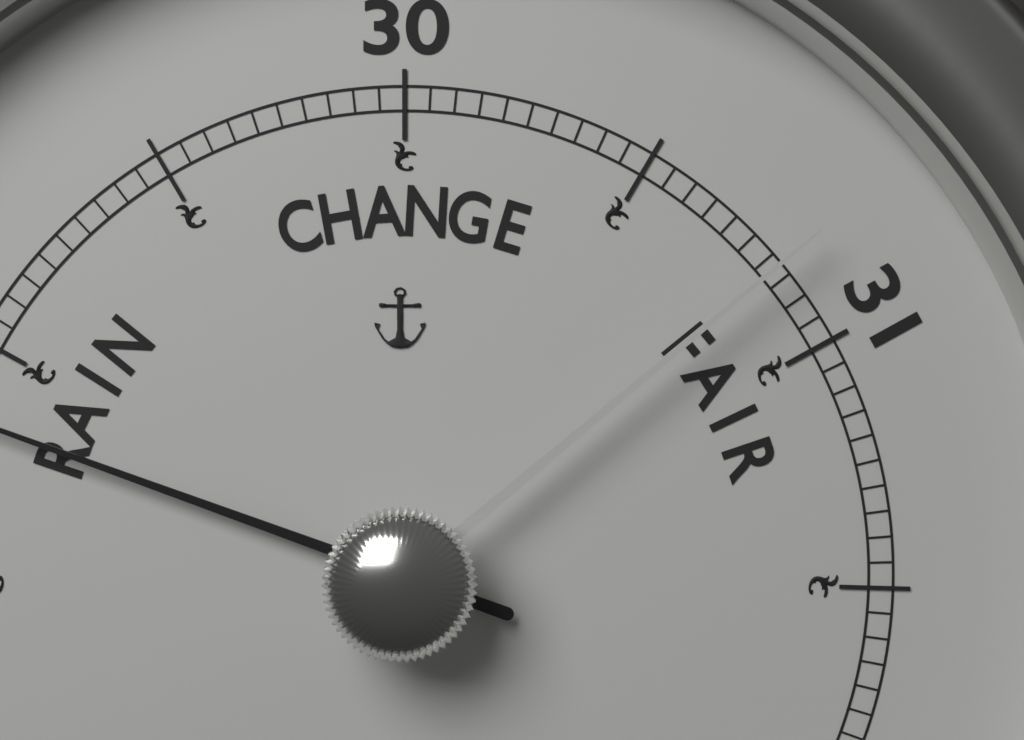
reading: 28.85 (no unit)
